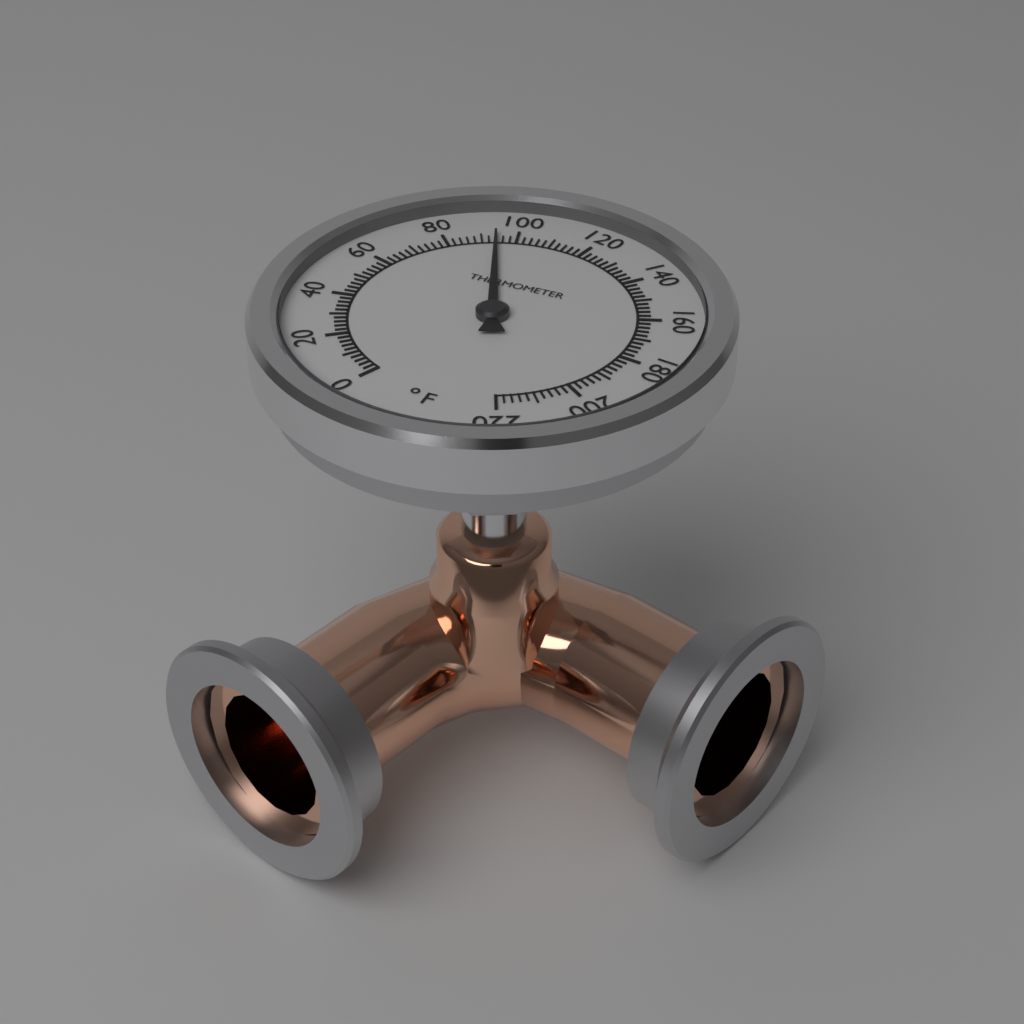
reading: 94 °F
